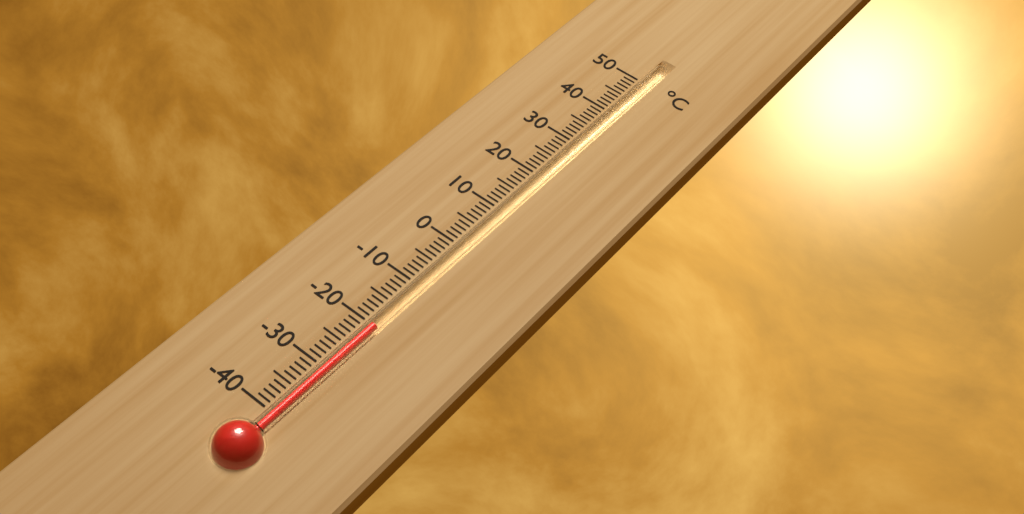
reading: -20 °C
